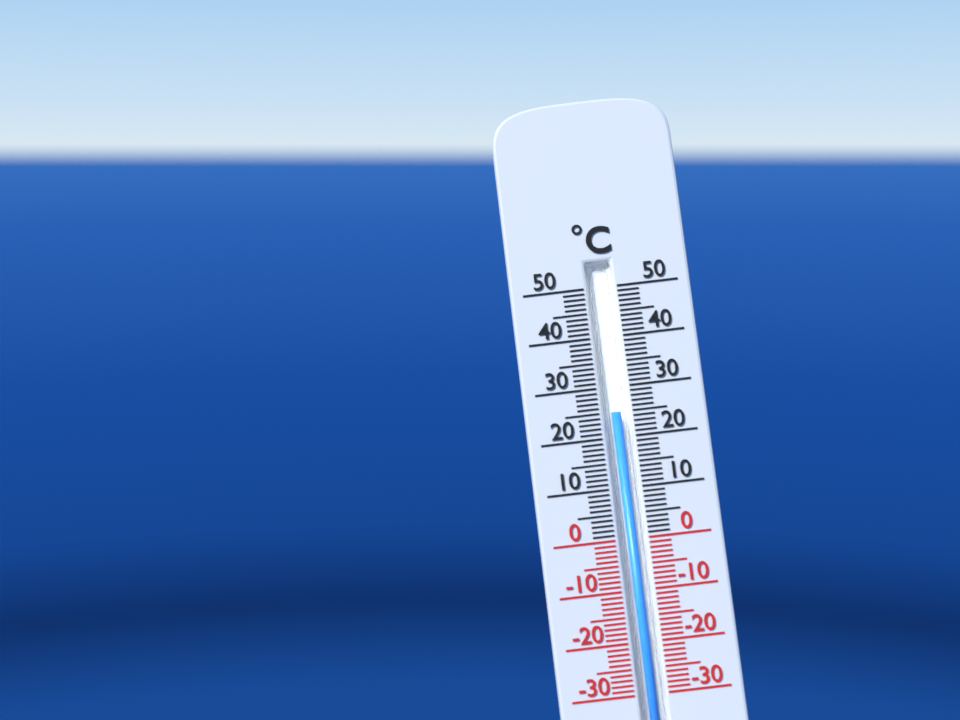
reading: 25 °C
